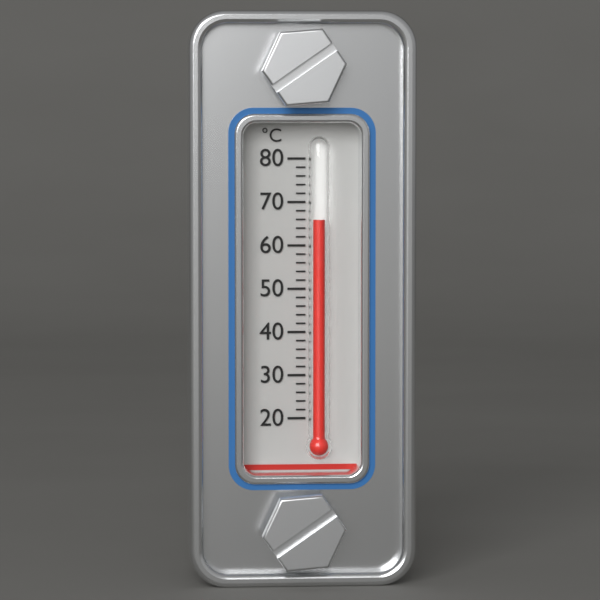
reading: 66 °C
